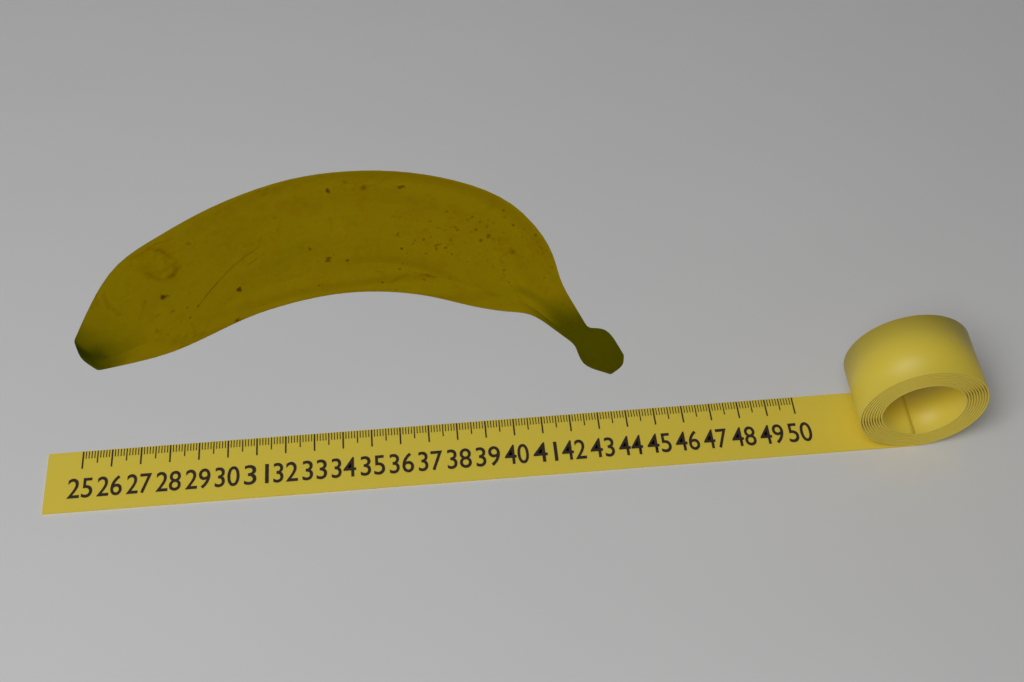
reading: 43.9 (no unit)
